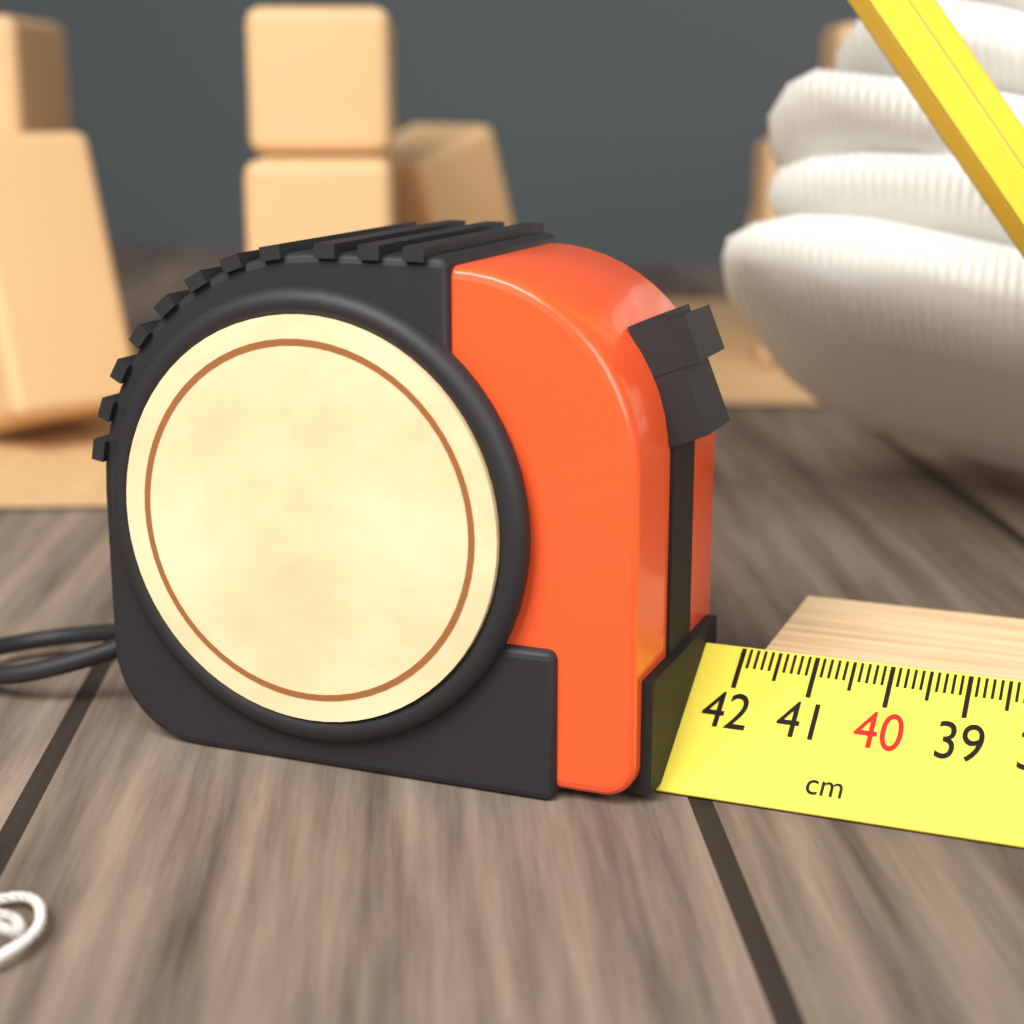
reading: 41.8 cm
